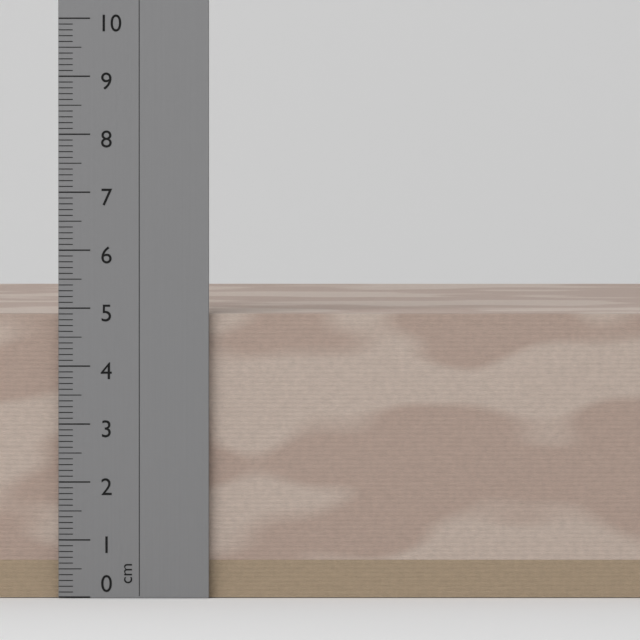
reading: 4.9 cm
